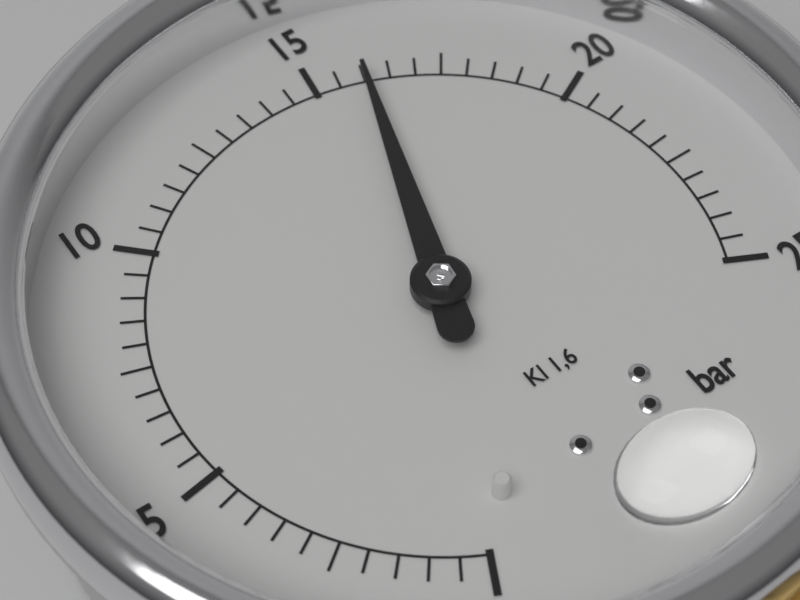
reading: 16.0 bar
